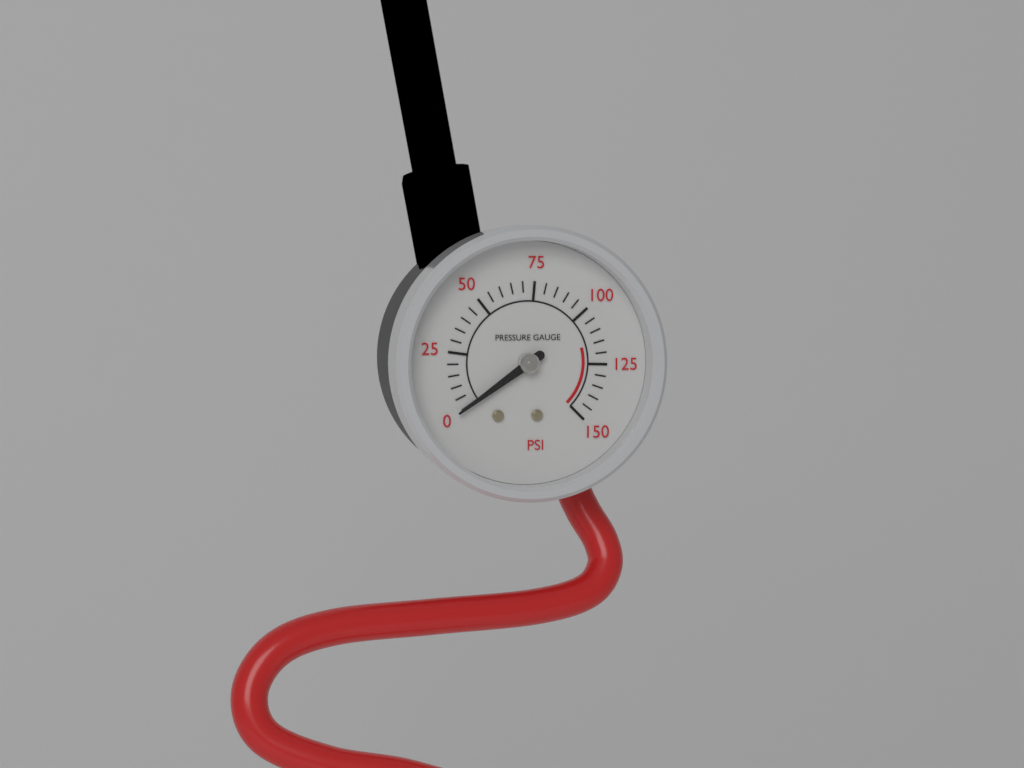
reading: 0 psi
